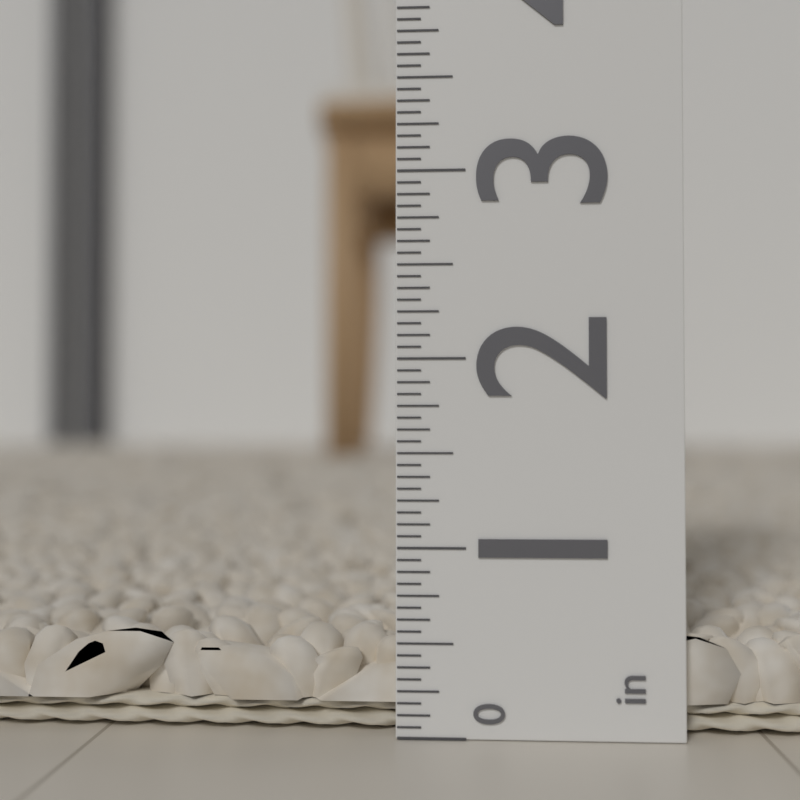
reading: 0.5625 in
